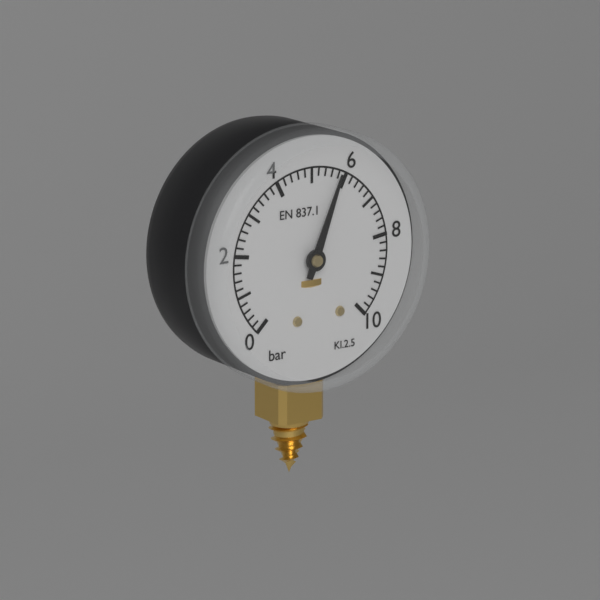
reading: 5.8 bar
